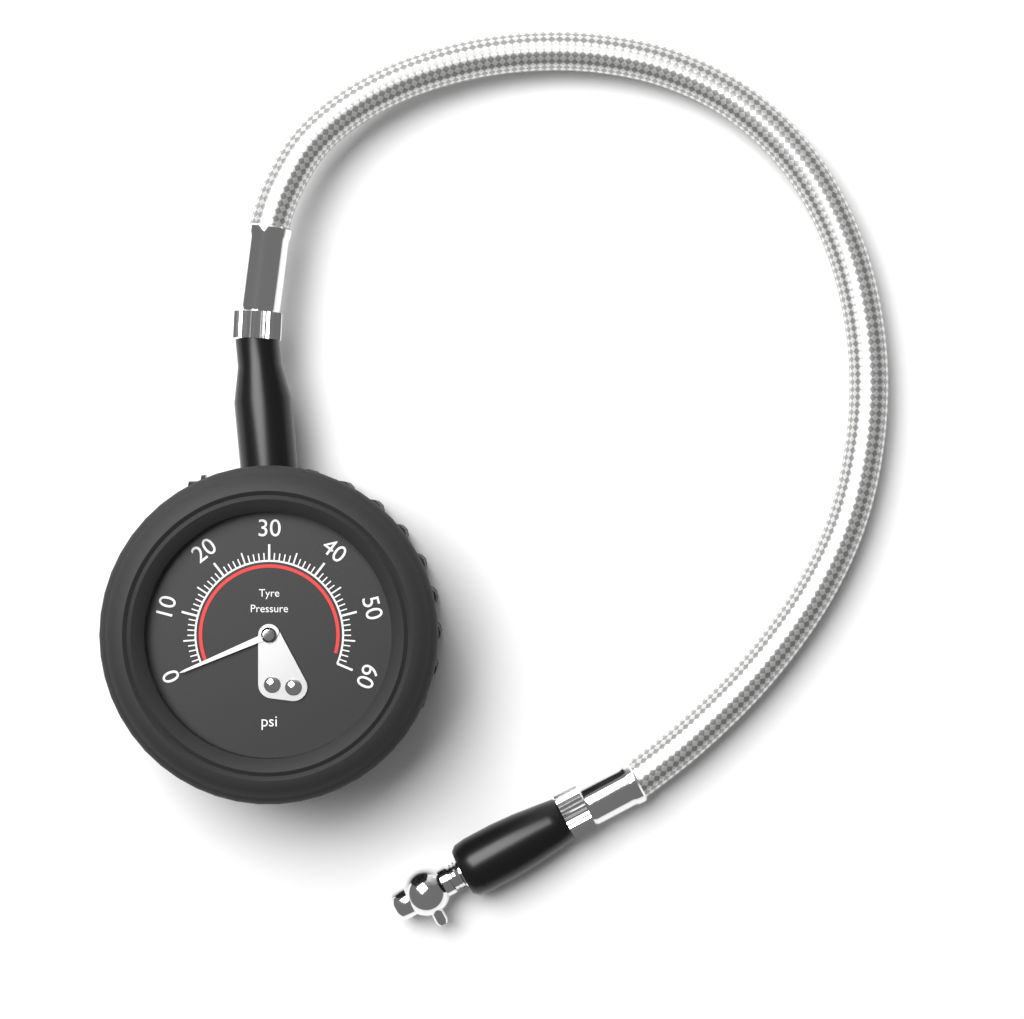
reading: 0 psi
